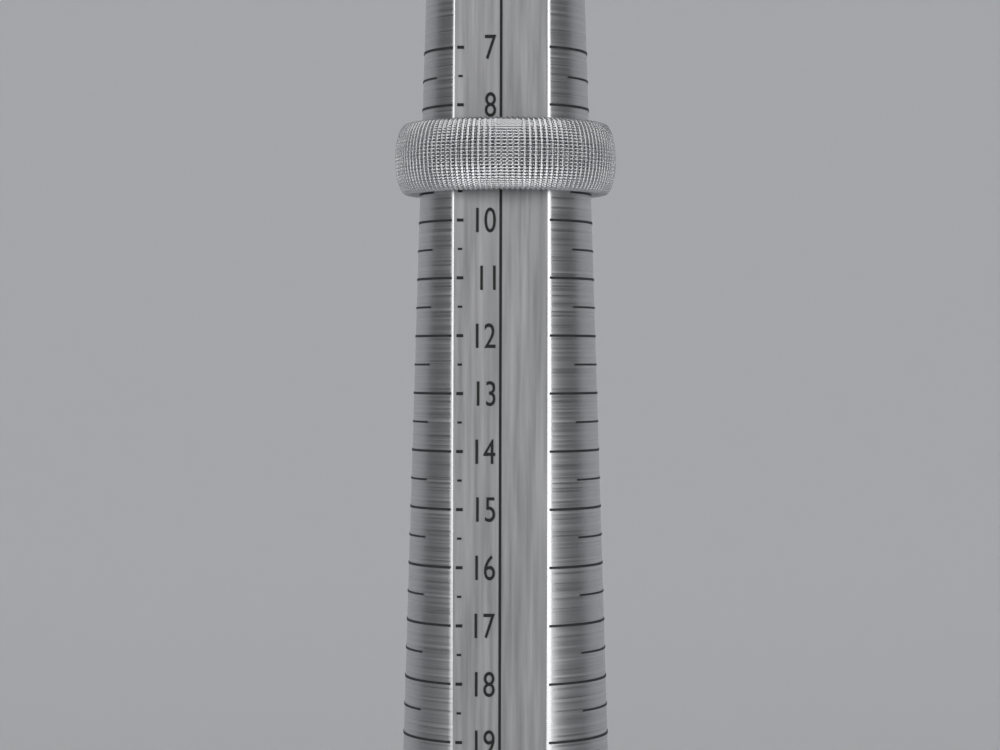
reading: 9.5 (no unit)
